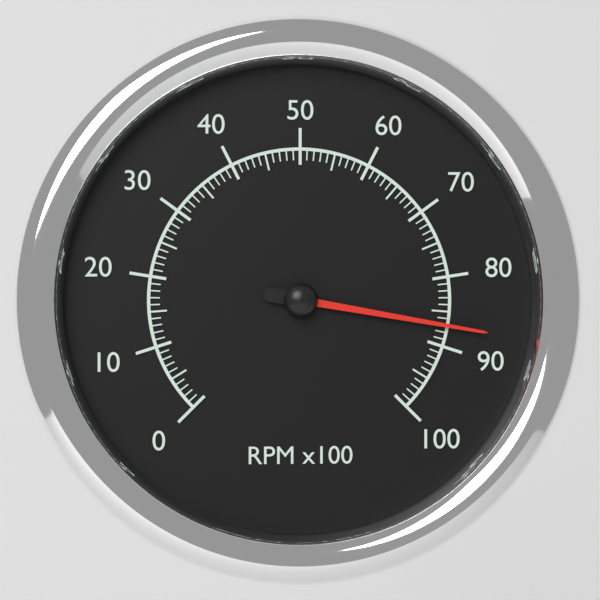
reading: 87 RPM x100
